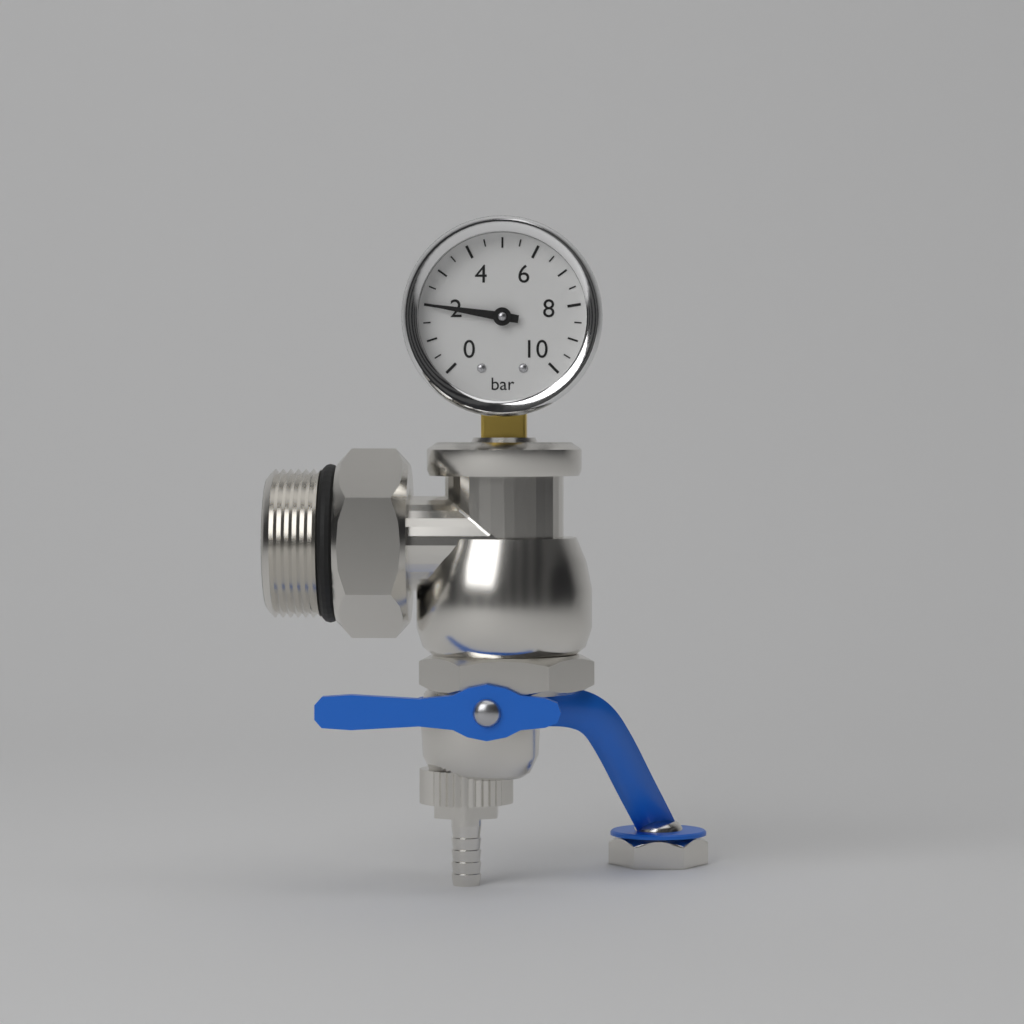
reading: 2.0 bar
